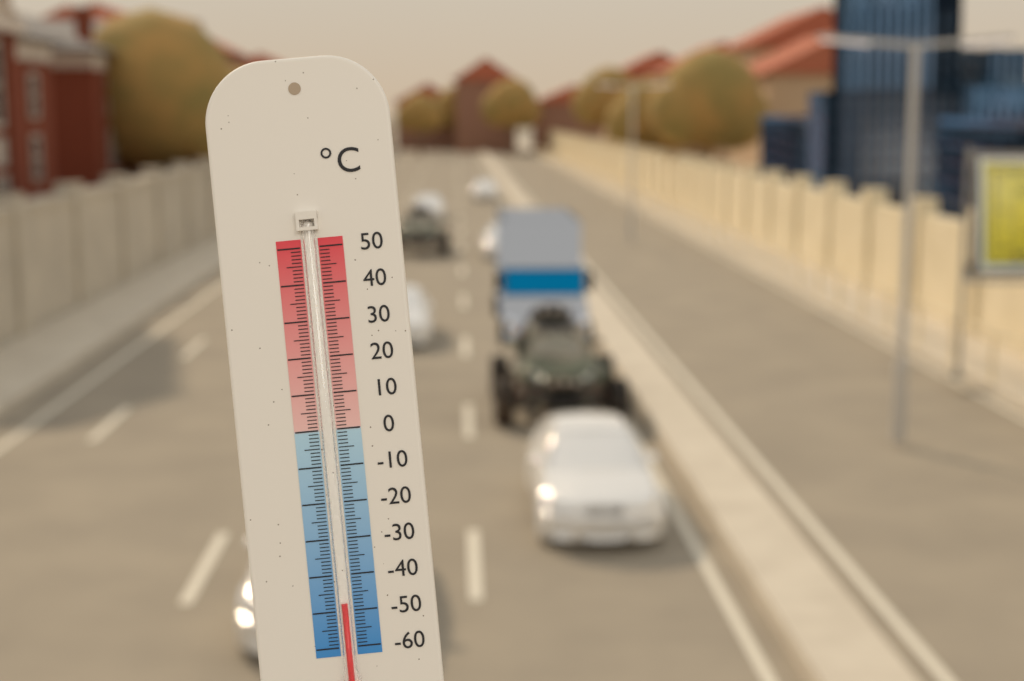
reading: -48 °C
